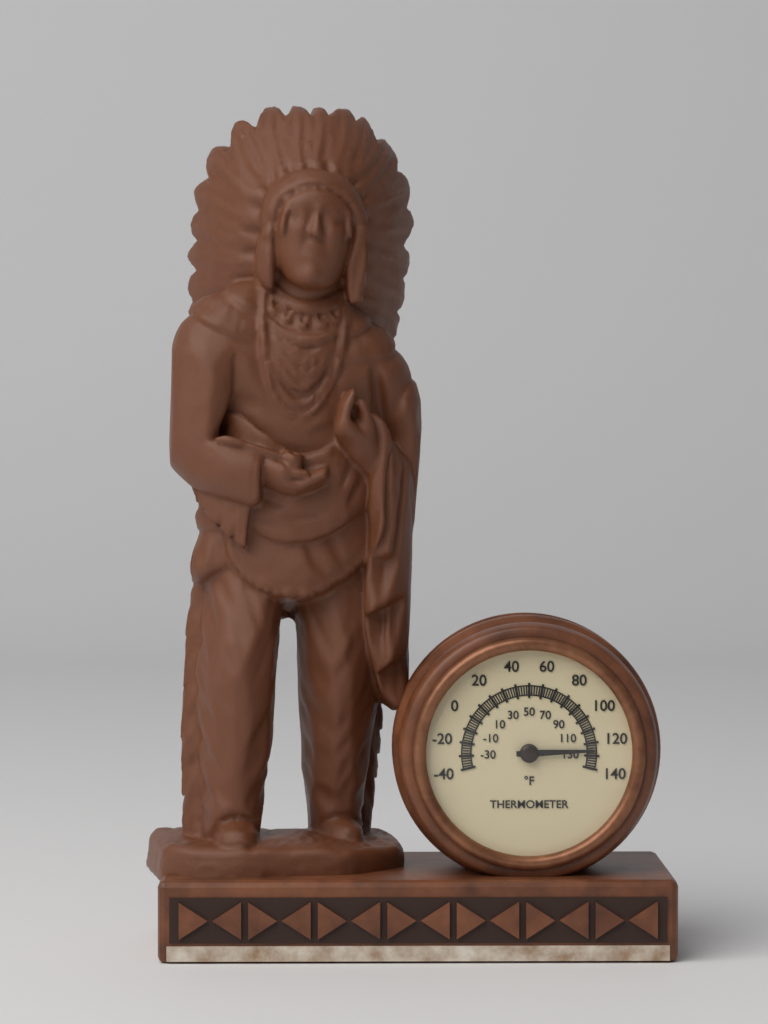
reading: 126 °F
